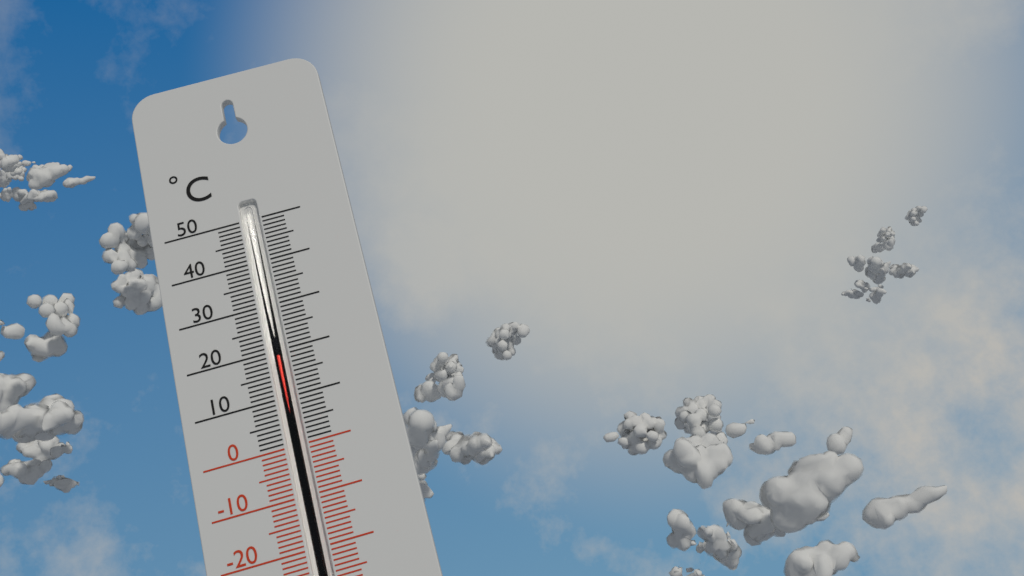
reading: 19 °C
